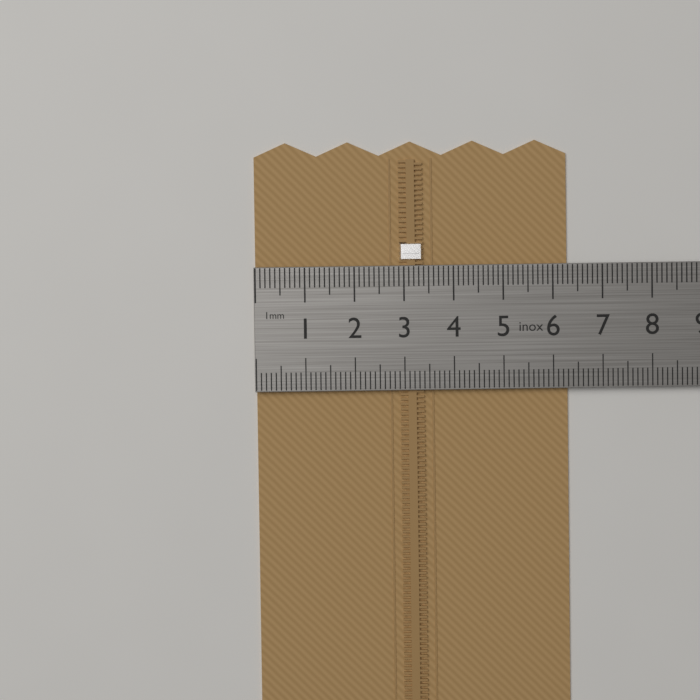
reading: 6.3 cm
